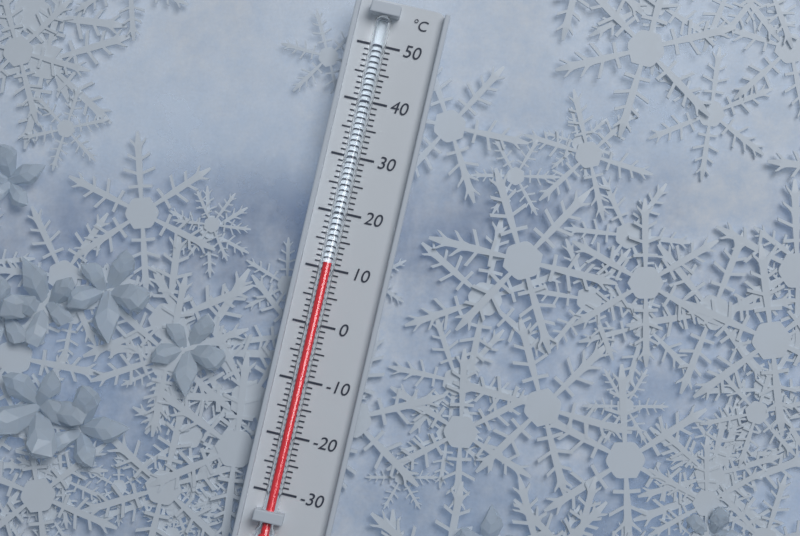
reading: 11 °C
